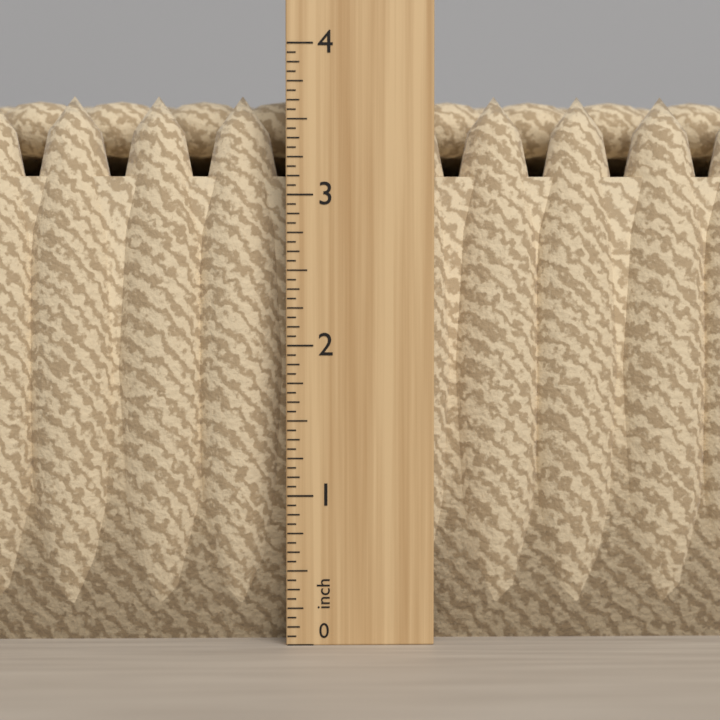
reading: 3.6875 in
